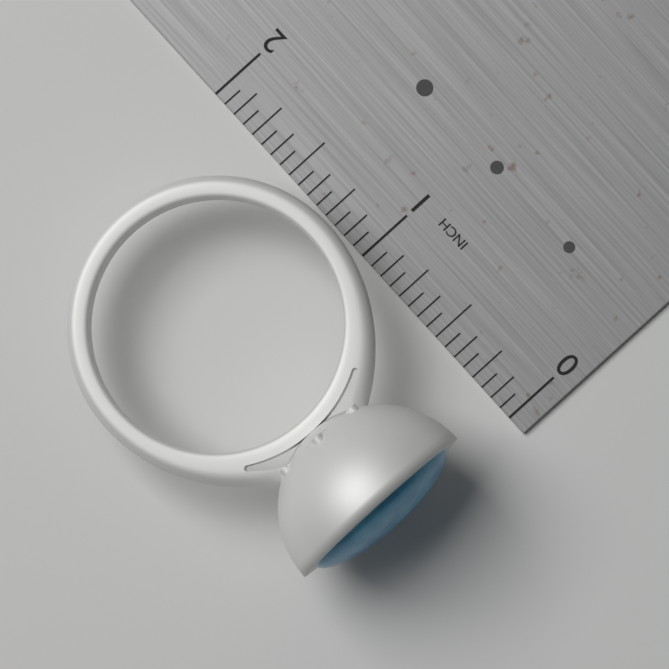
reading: 1.8750 in
